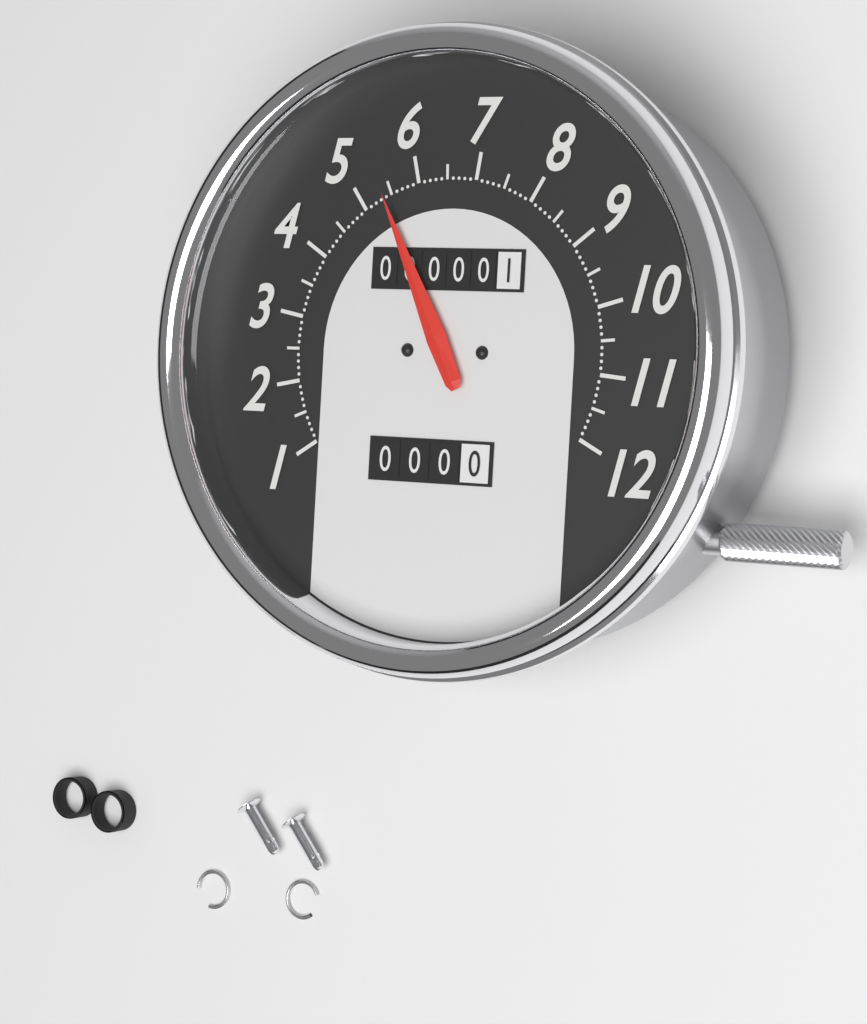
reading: 5.4 (no unit)
